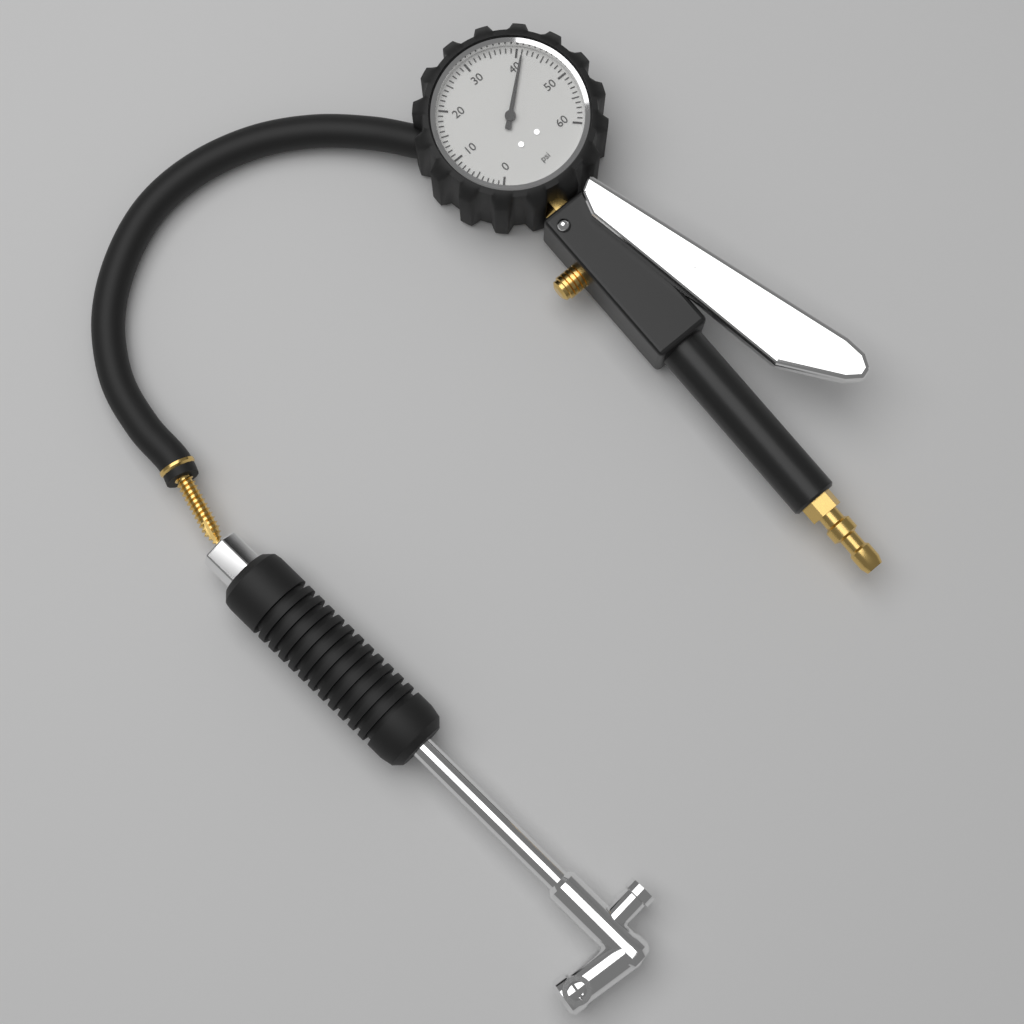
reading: 41 psi
